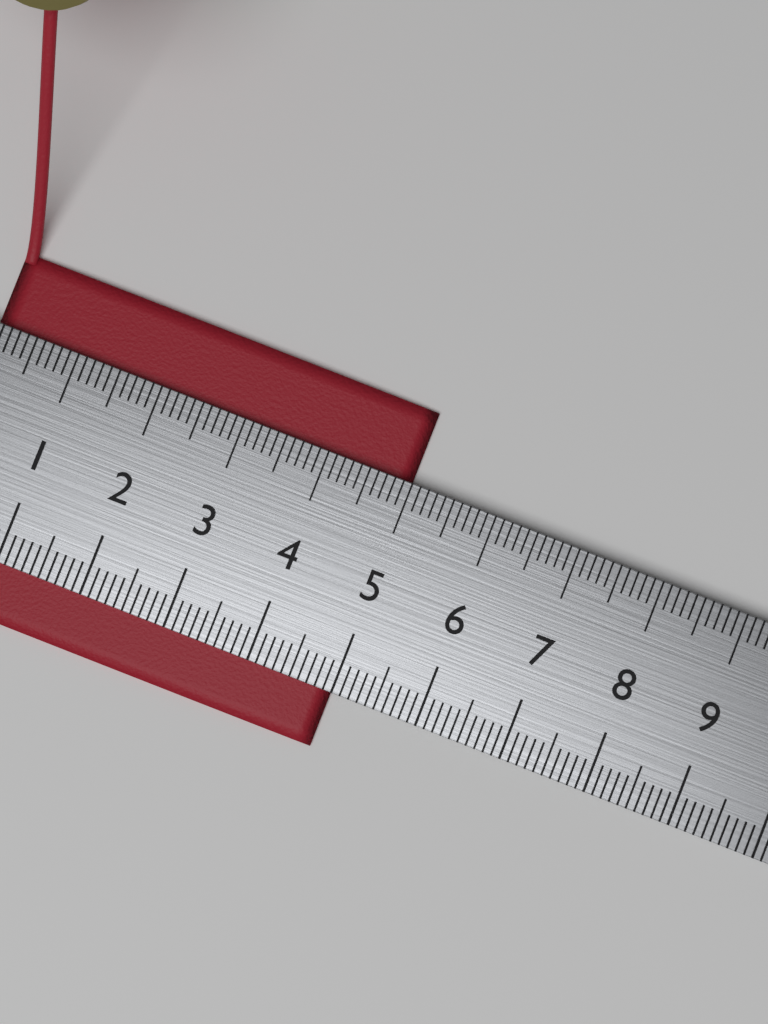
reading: 5.0 cm
